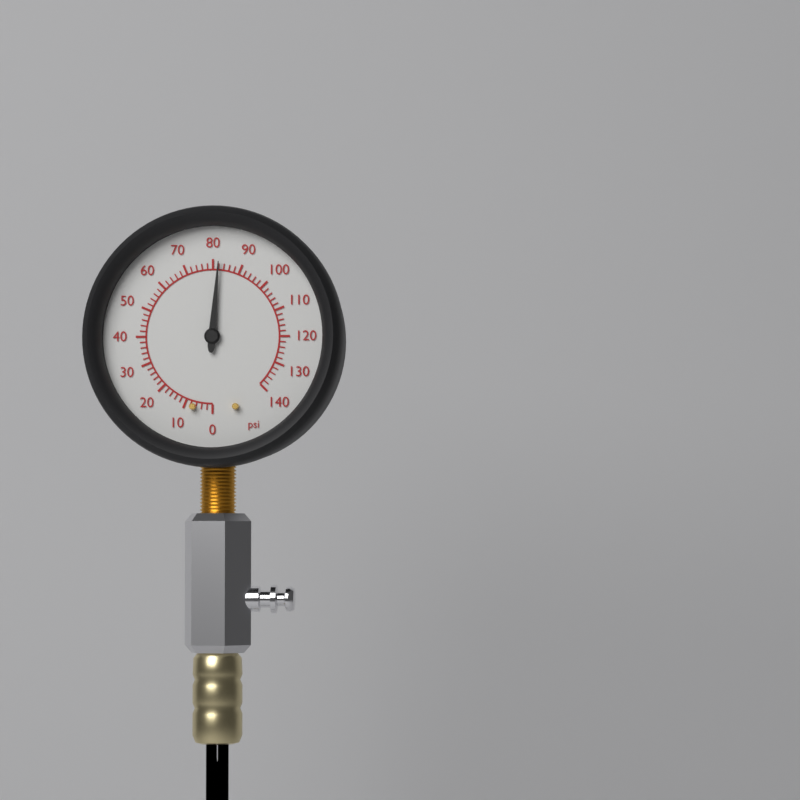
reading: 82 psi
